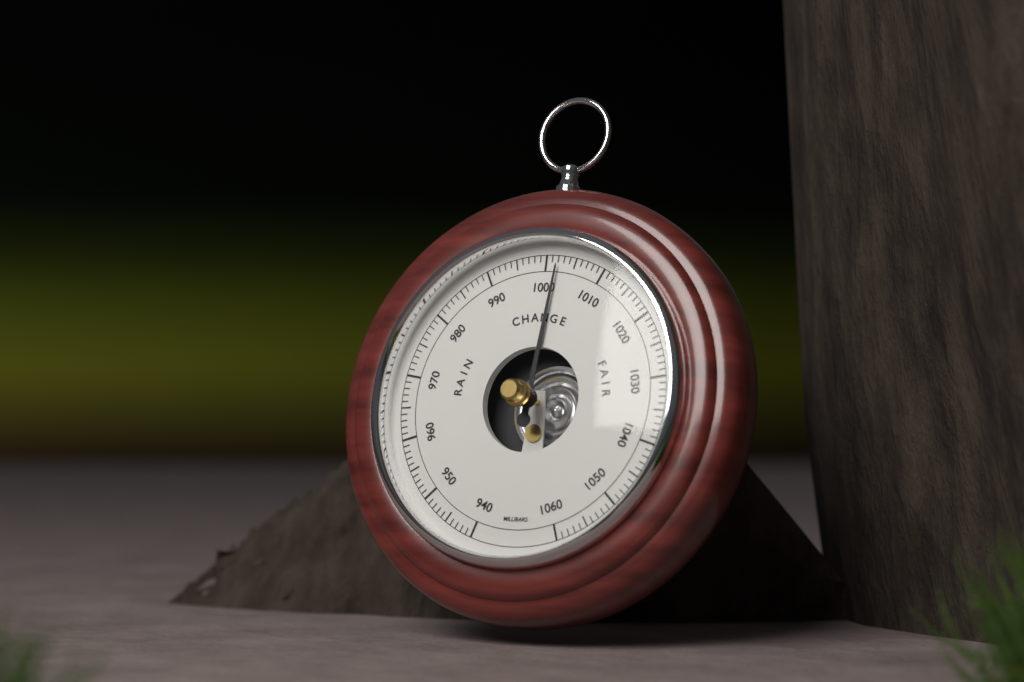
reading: 1002 mbar
